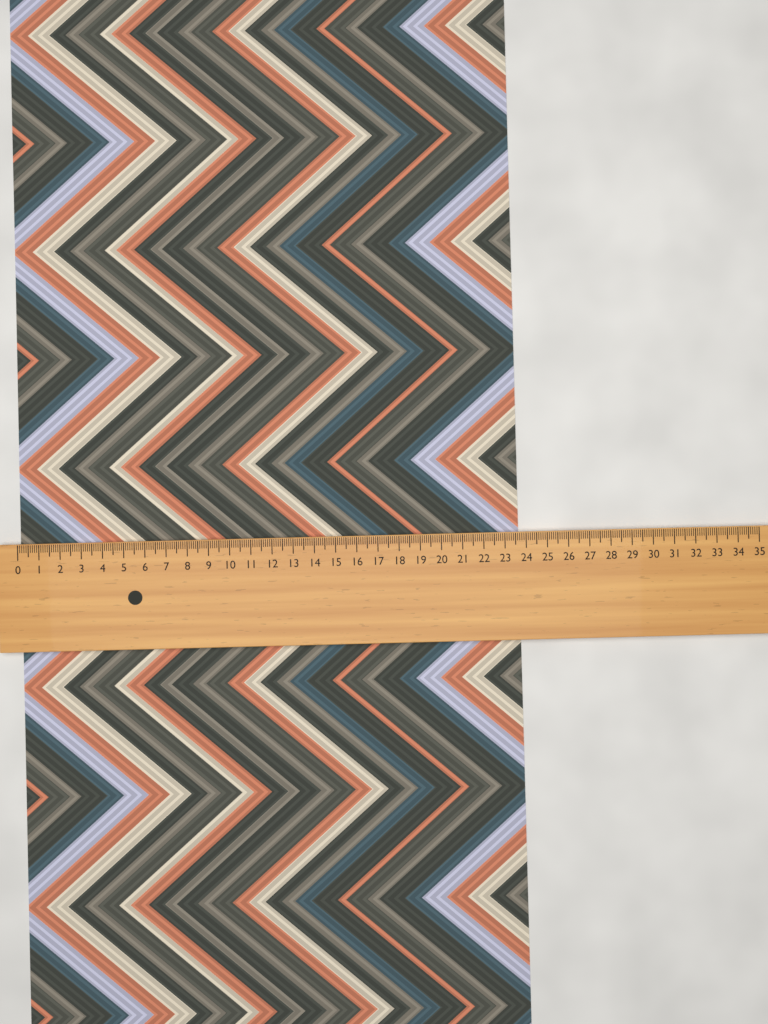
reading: 23.7 (no unit)
